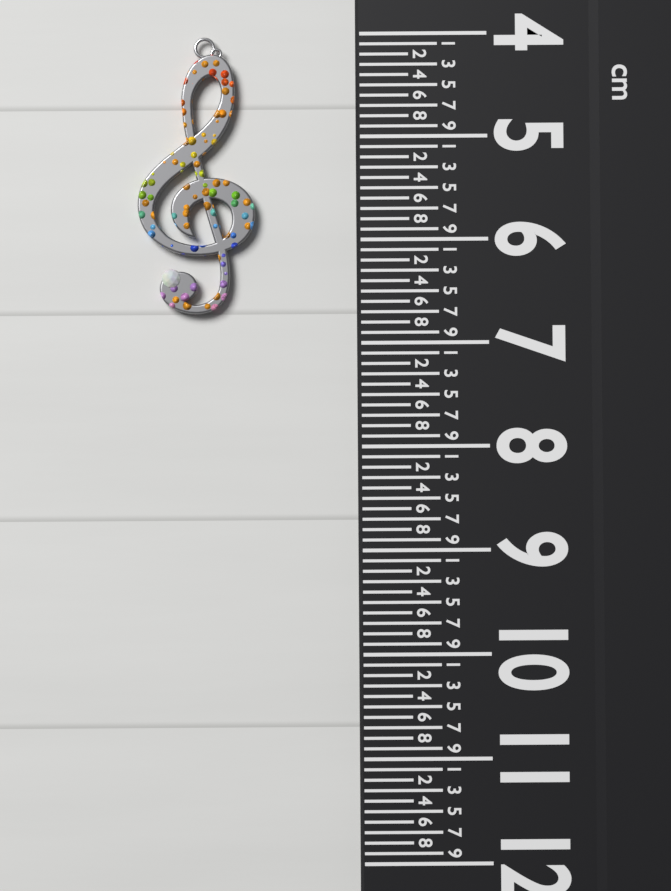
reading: 6.7 cm
